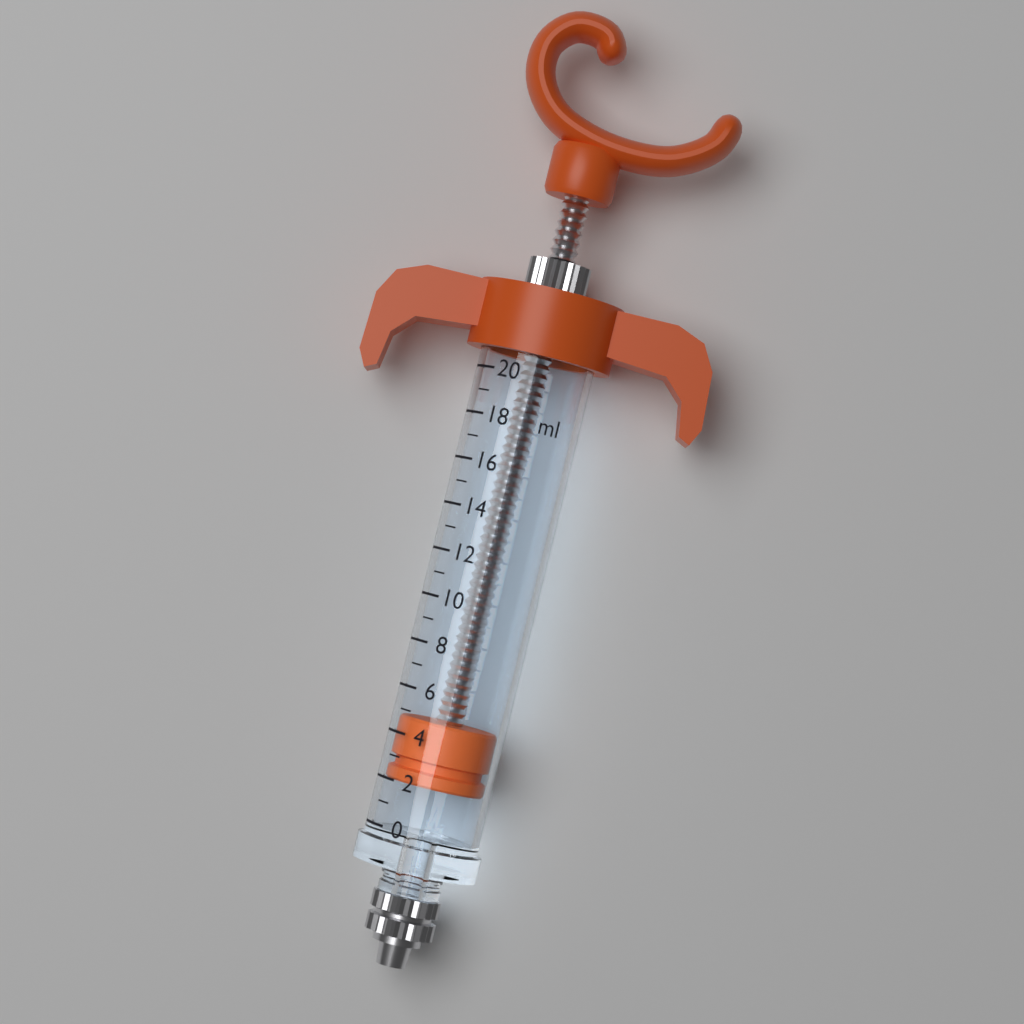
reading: 2 ml
